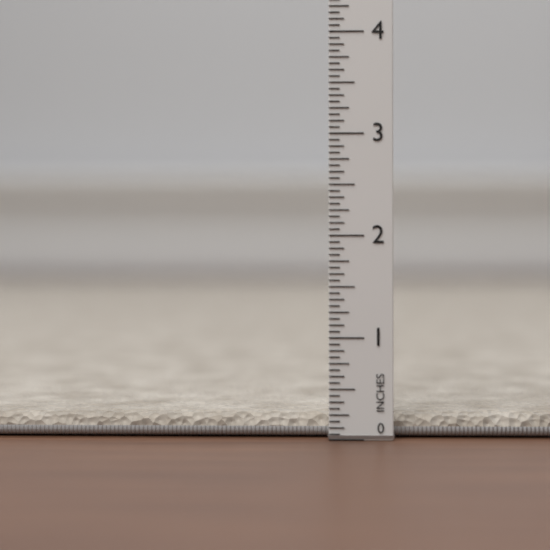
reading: 0.2500 in
